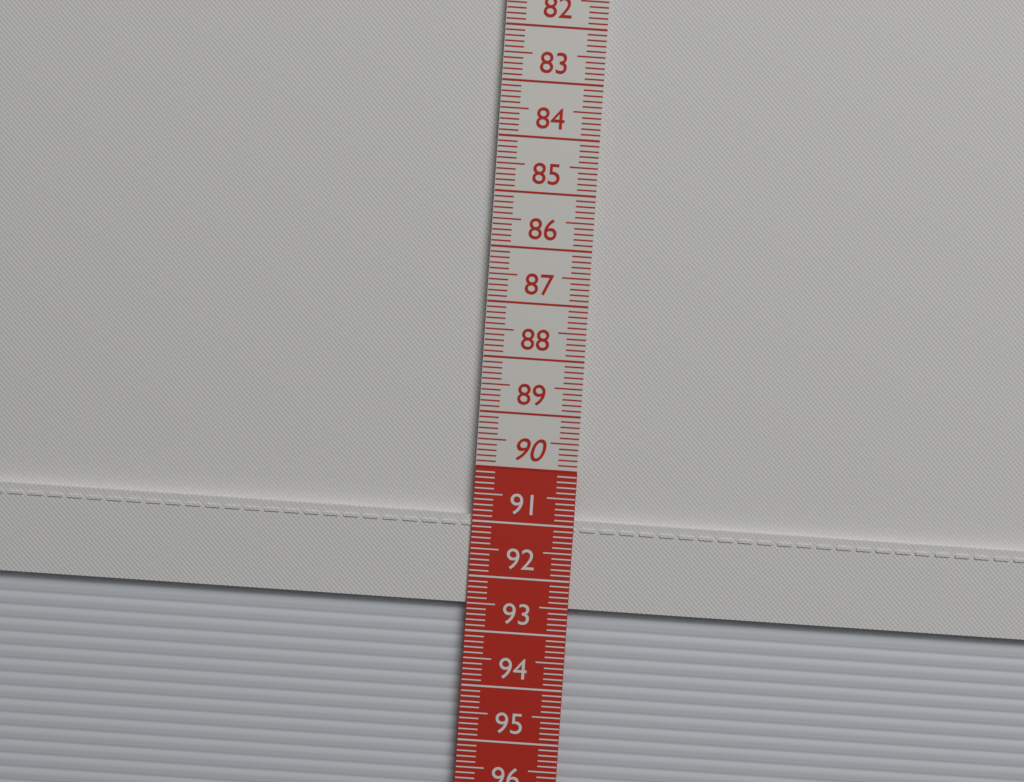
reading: 92.5 cm
